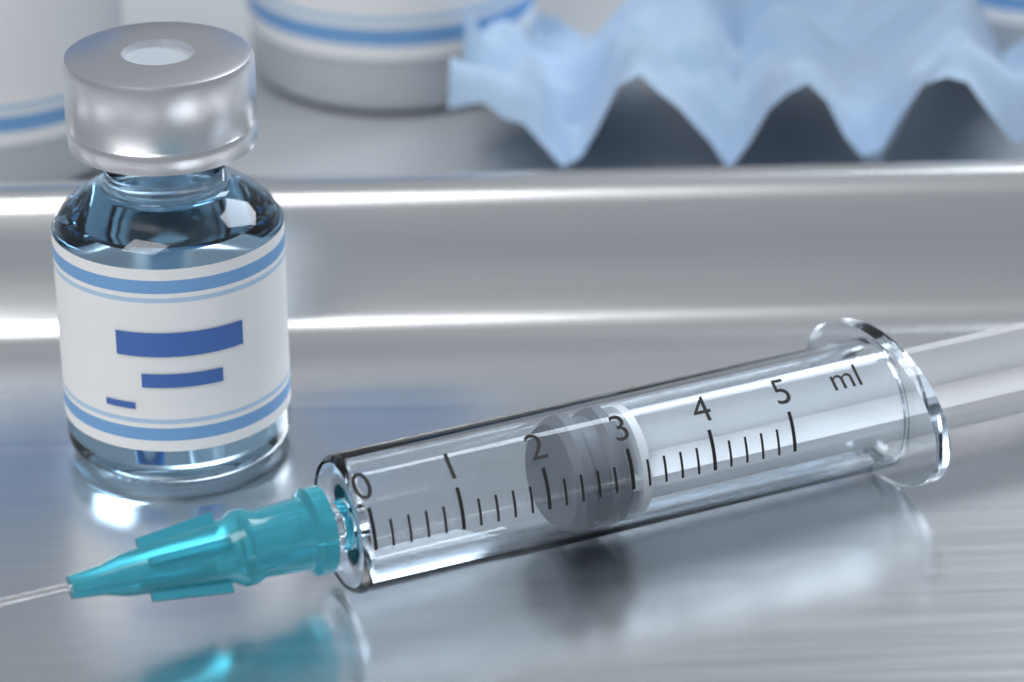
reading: 2.4 ml
